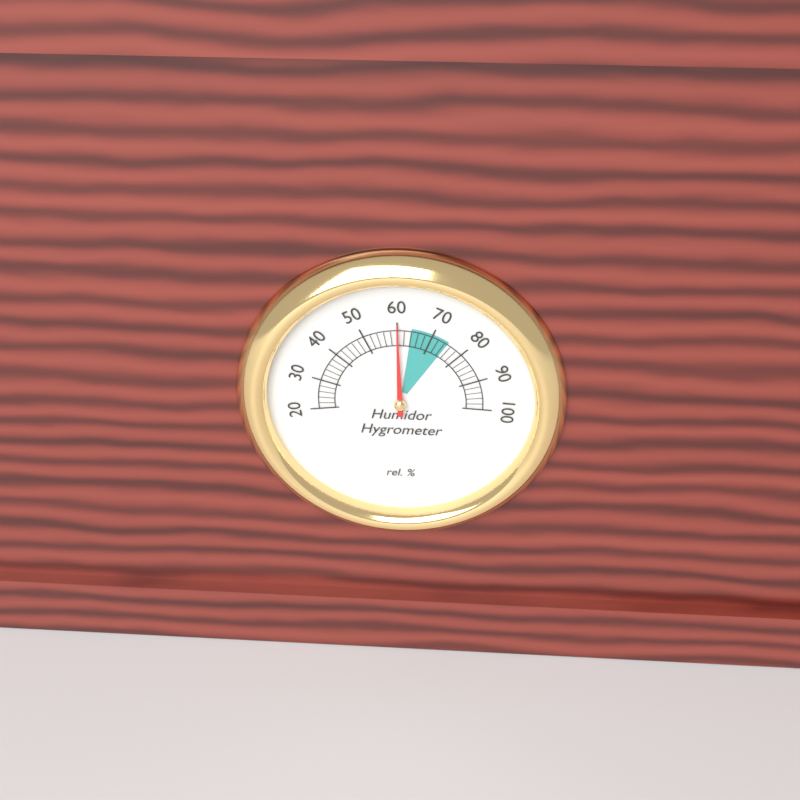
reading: 60 %
